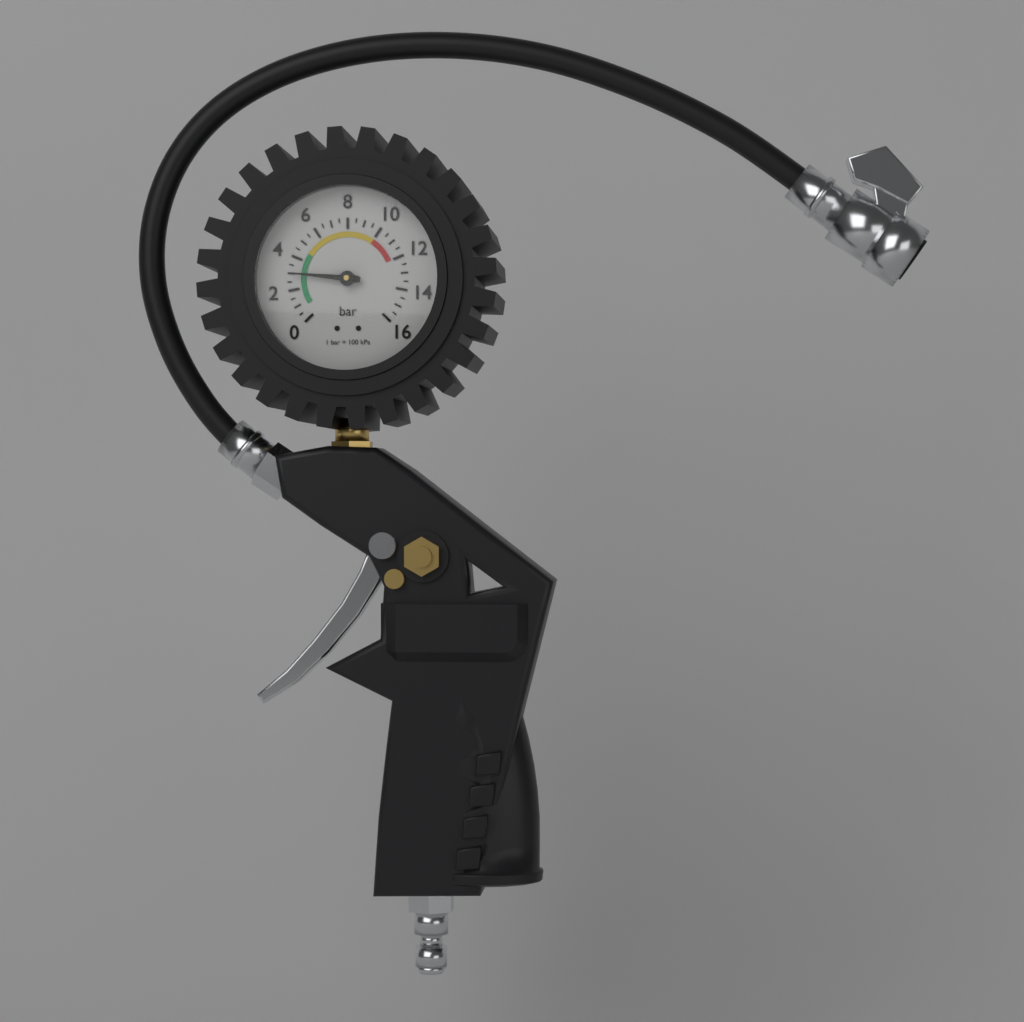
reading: 3.0 bar
